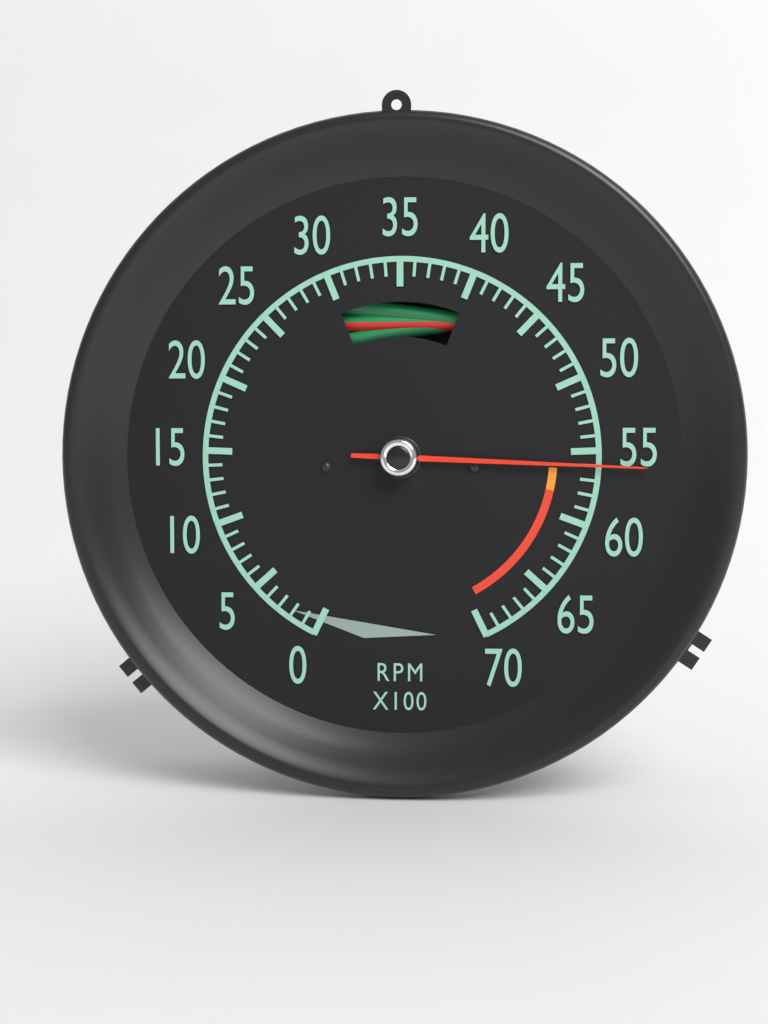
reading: 56 RPM x100
